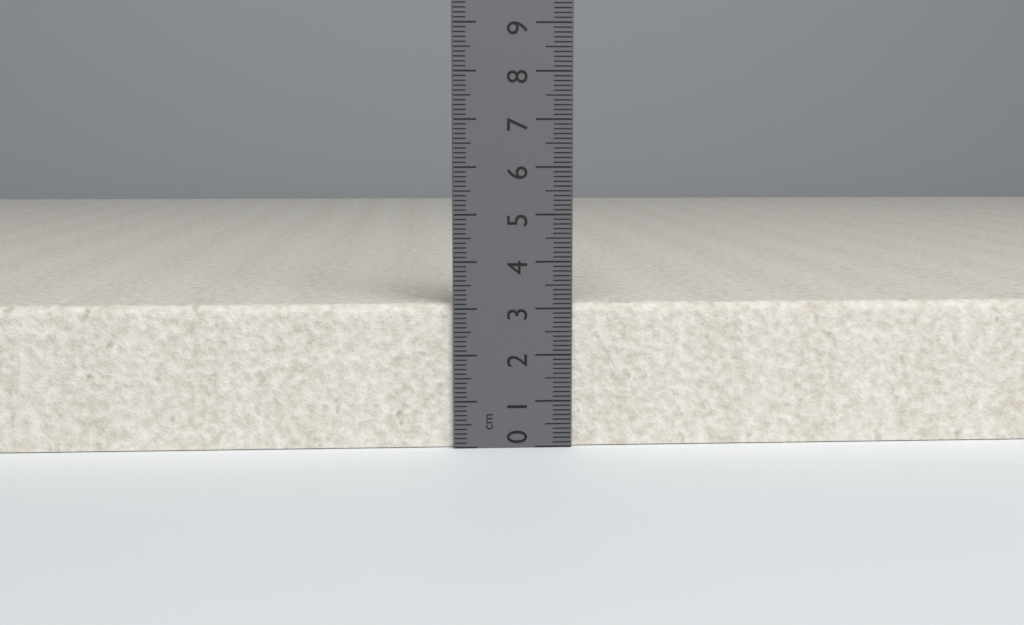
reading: 3.1 cm
